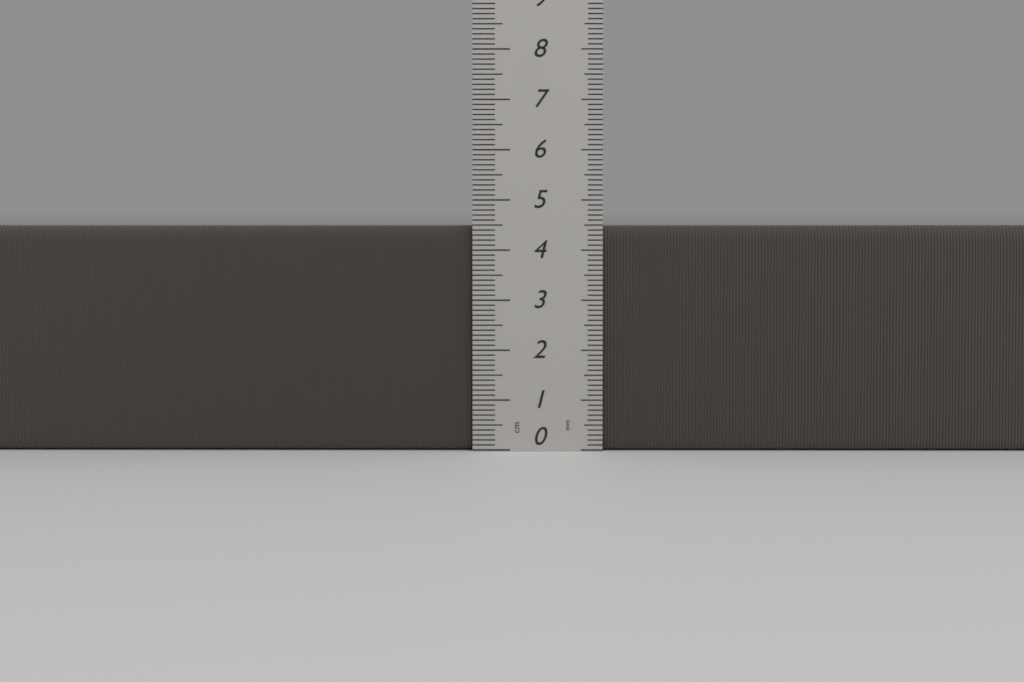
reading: 4.5 cm
